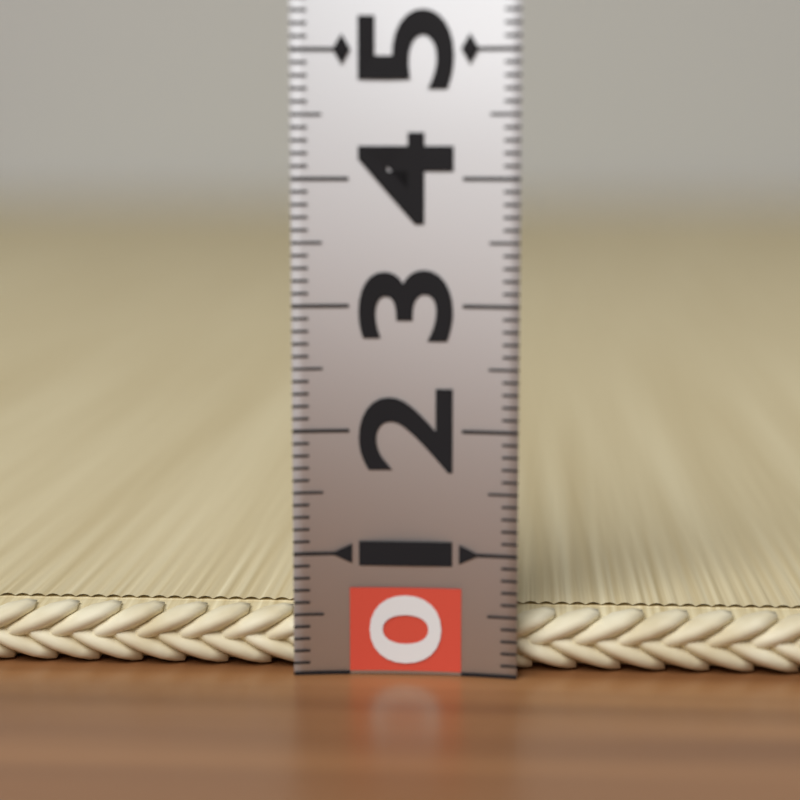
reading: 0.5 (no unit)
